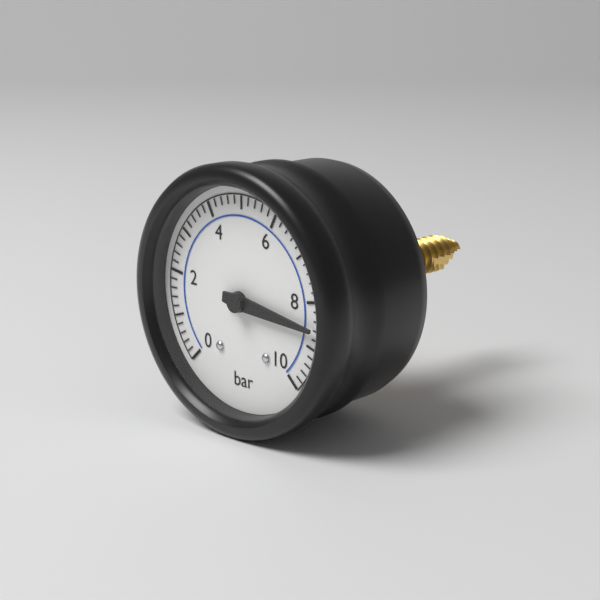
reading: 8.6 bar
